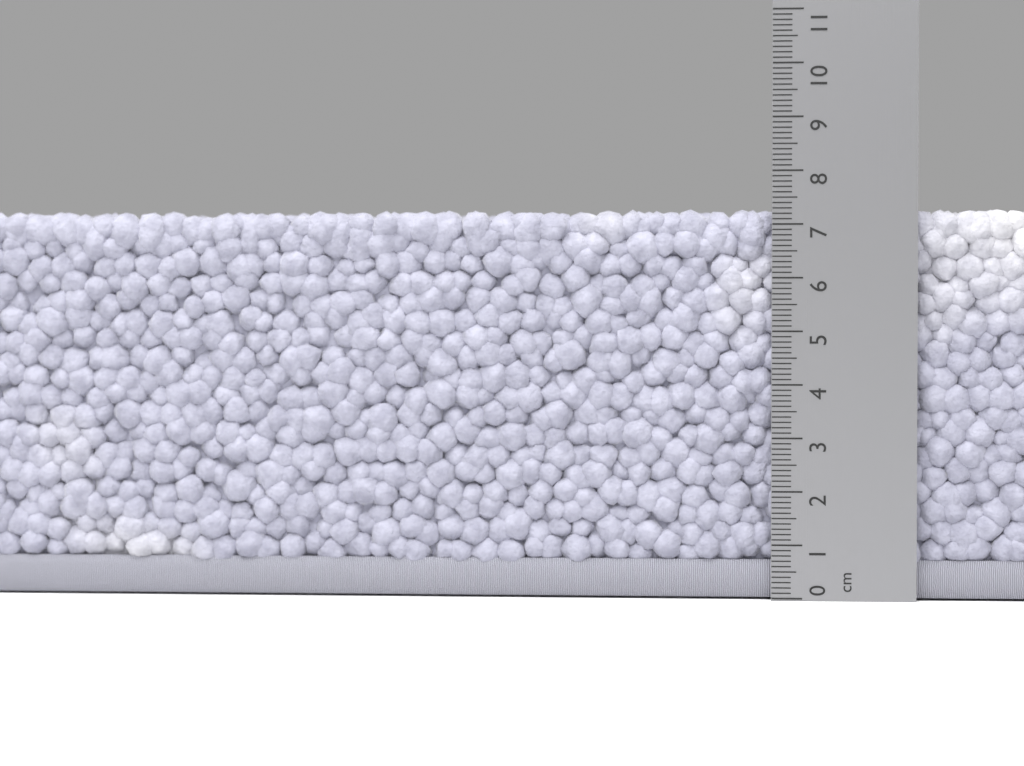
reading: 7.3 cm
